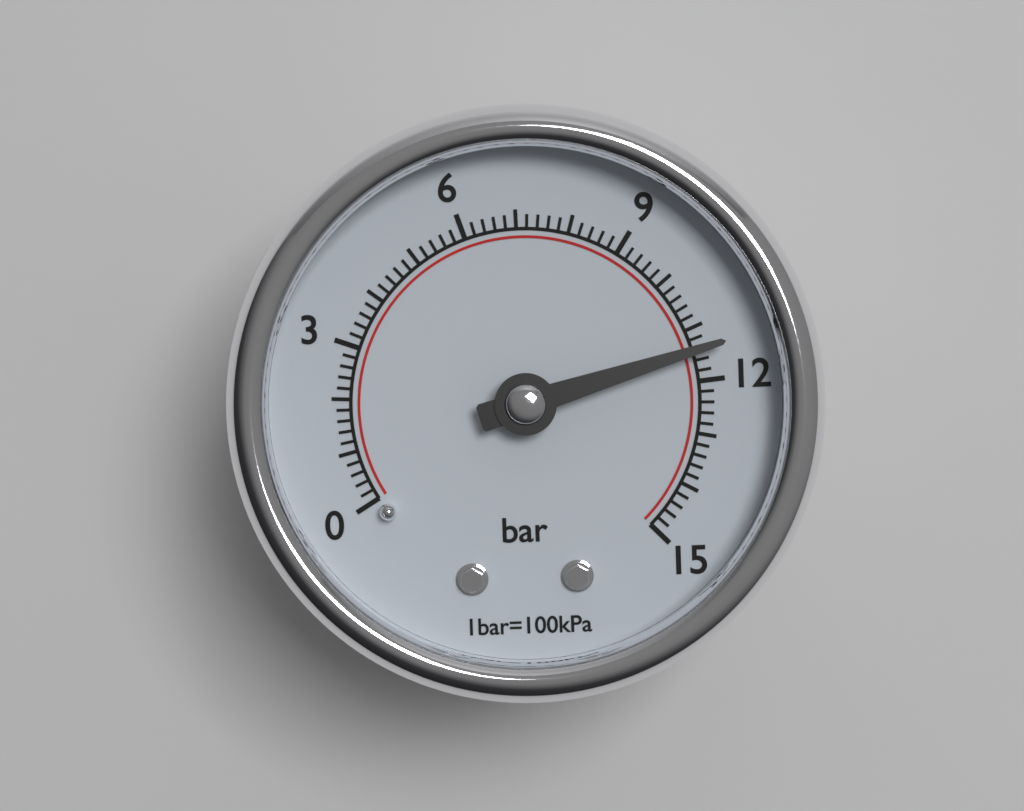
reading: 11.4 bar
